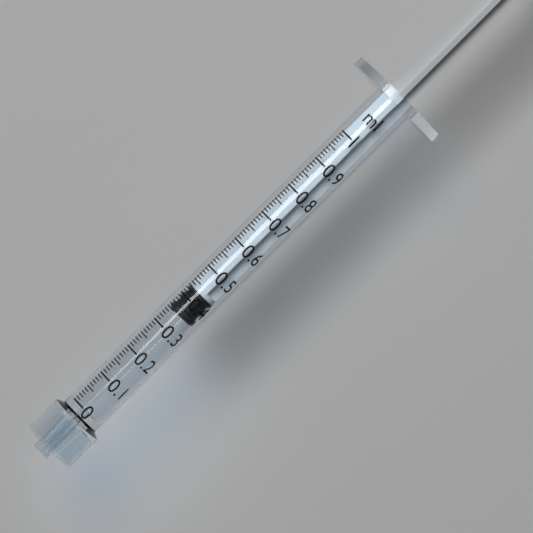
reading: 0.35 ml
